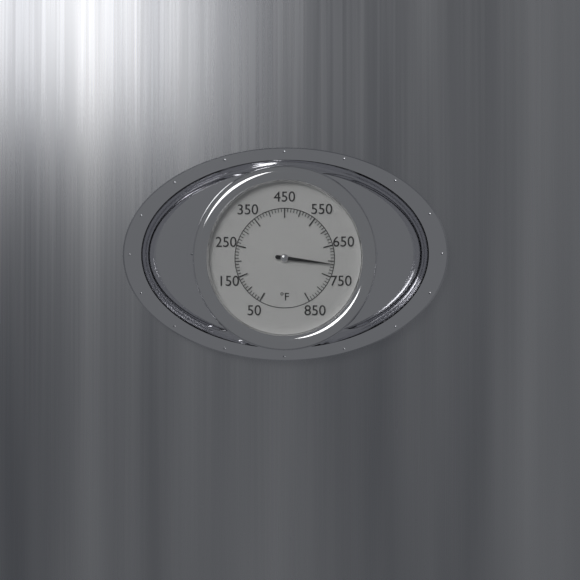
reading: 710 °F
